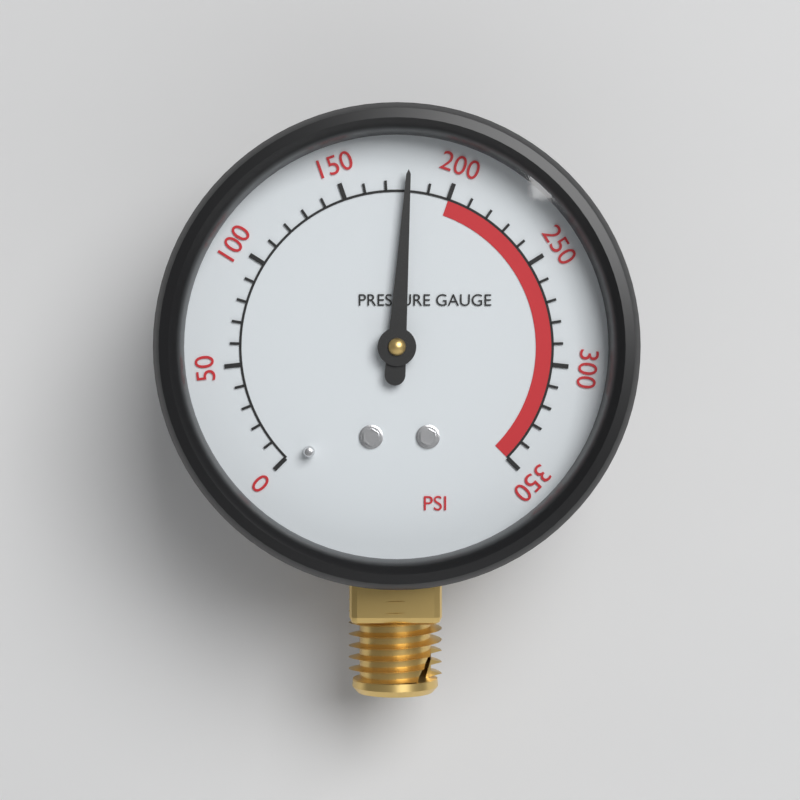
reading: 180 psi
